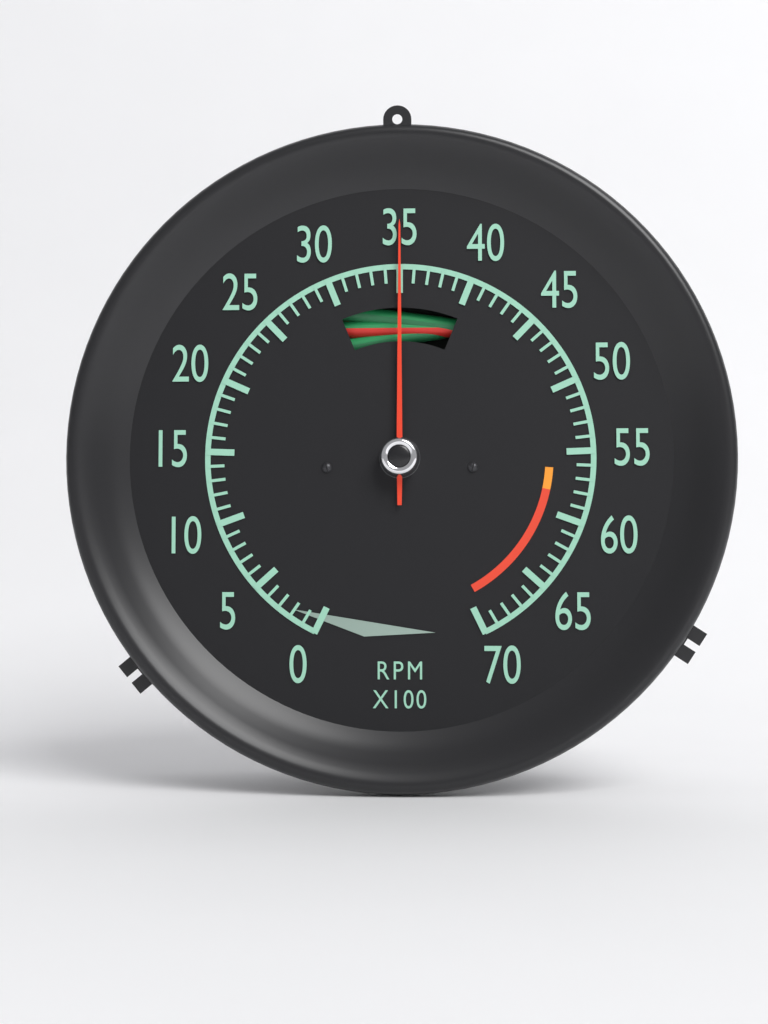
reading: 35 RPM x100
